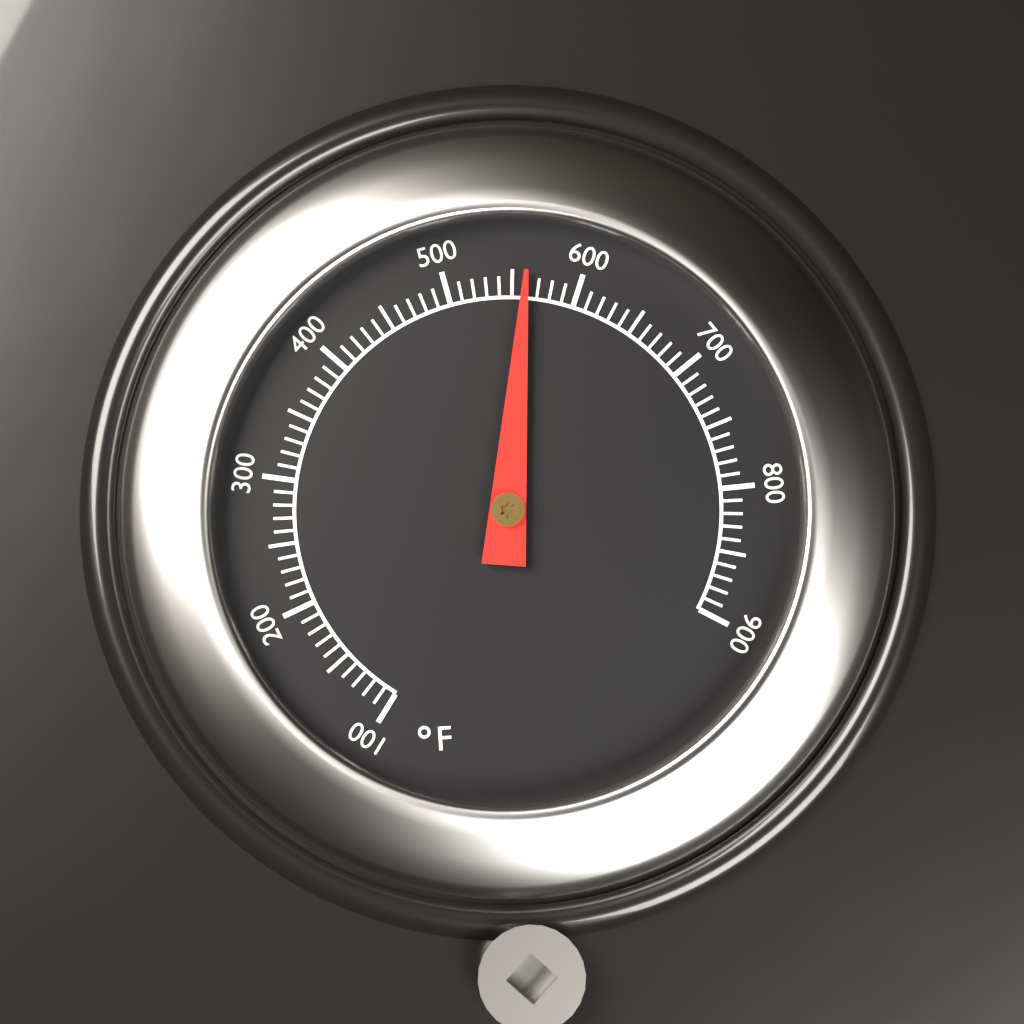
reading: 560 °F
